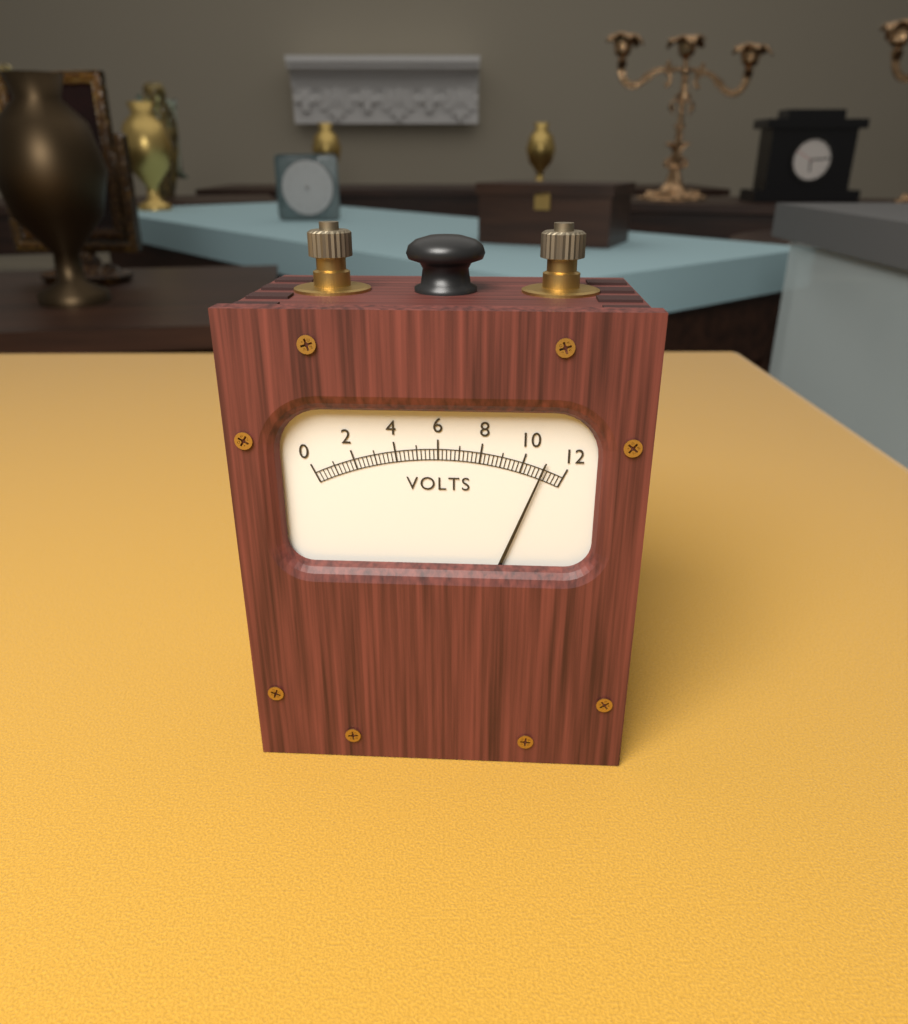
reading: 11.0 V
